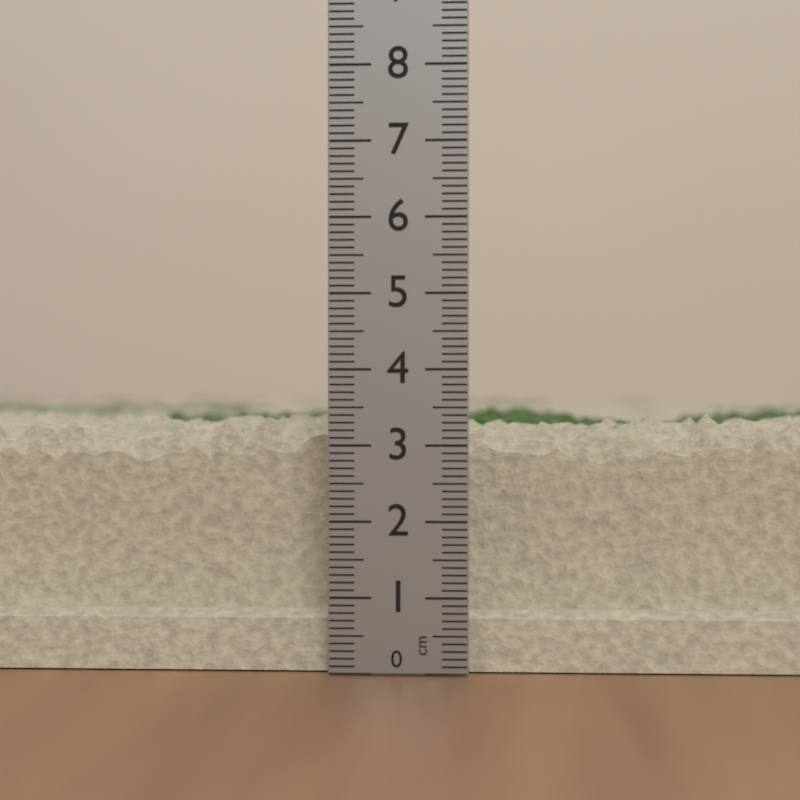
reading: 3.5 cm
